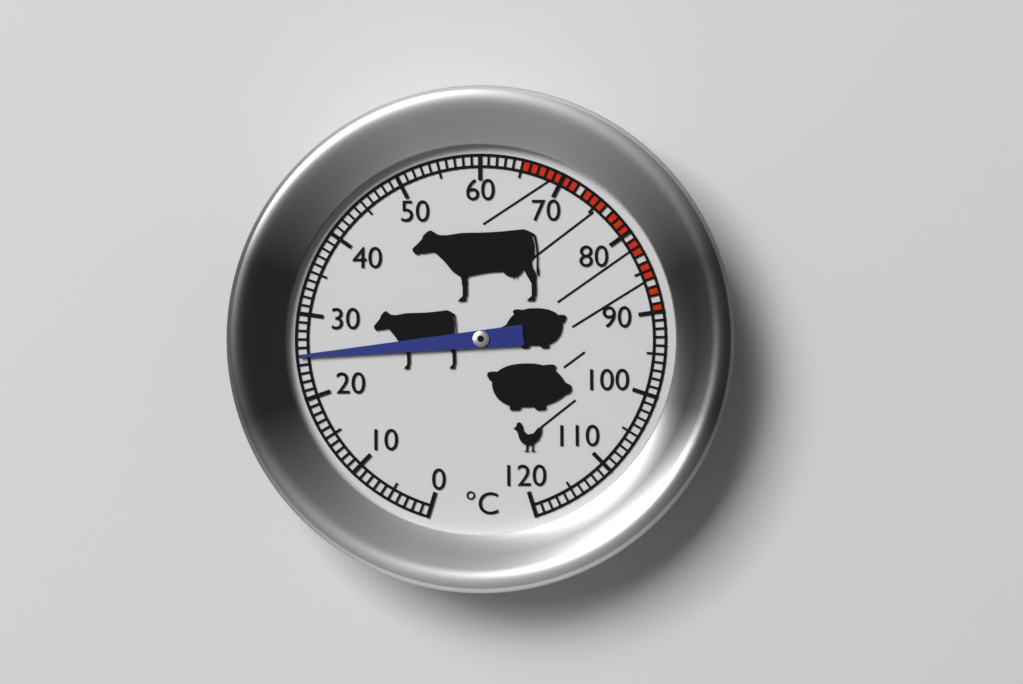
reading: 25 °C
